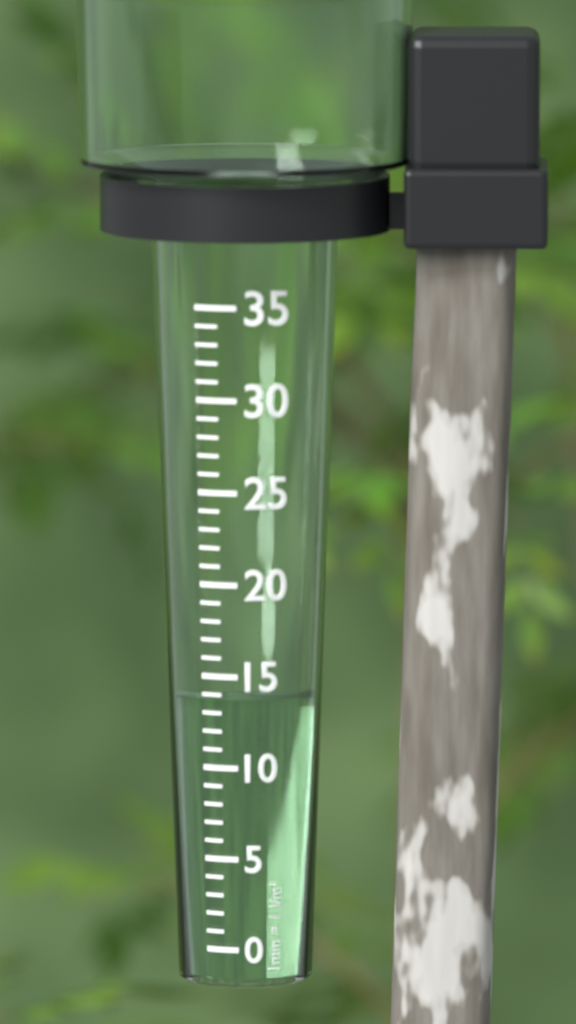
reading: 14 mm
